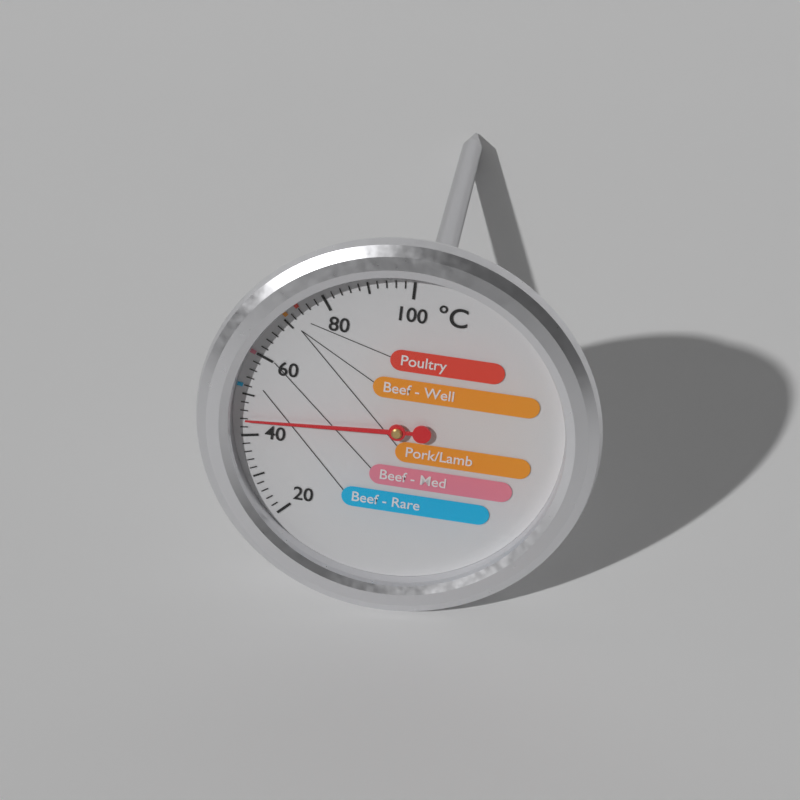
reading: 44 °C
